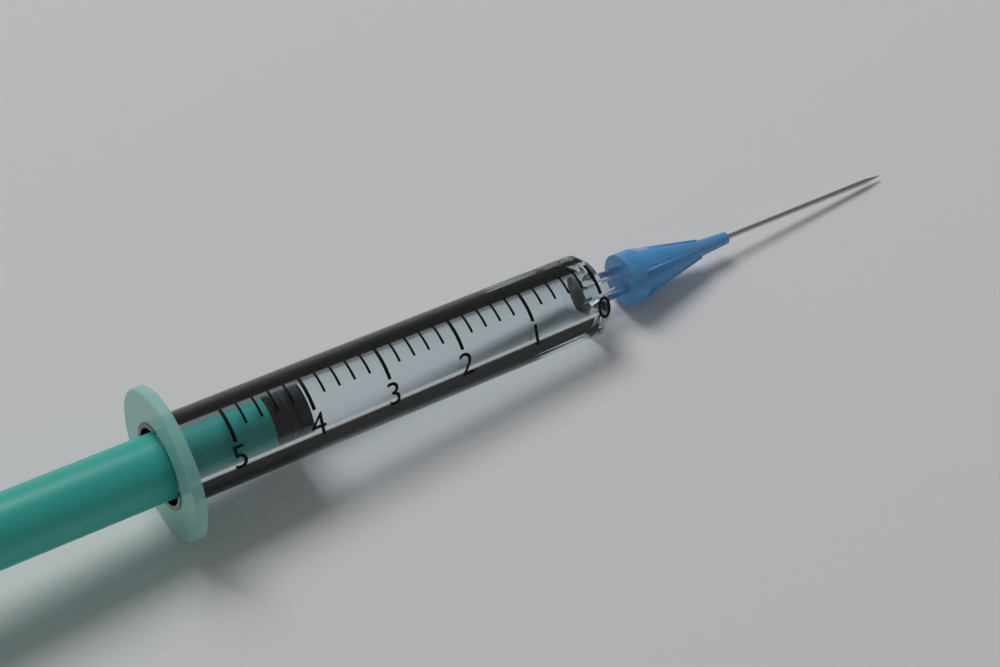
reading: 4.0 (no unit)
